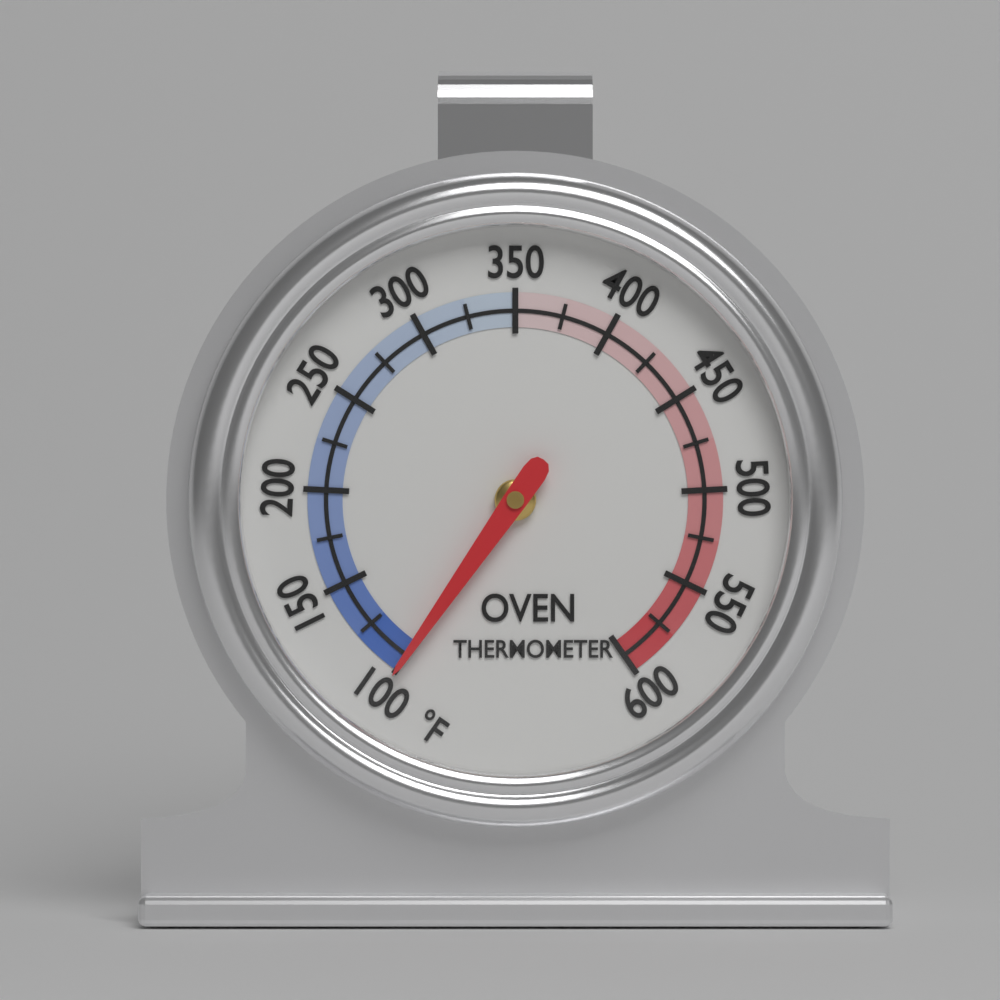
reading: 100 °F
